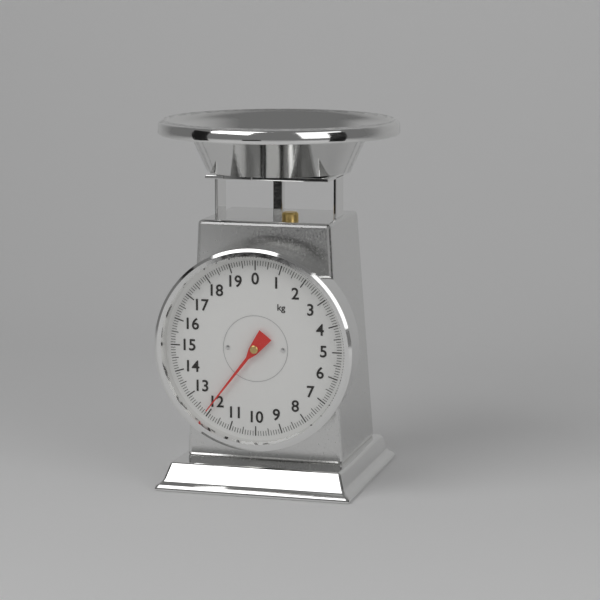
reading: 12.1 kg
